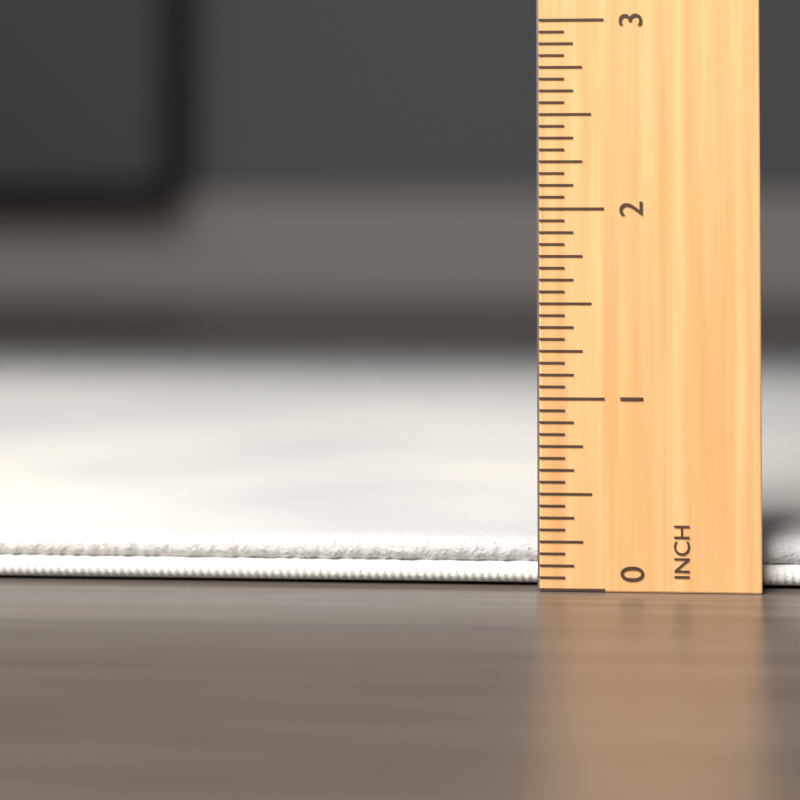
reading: 0.2500 inch
